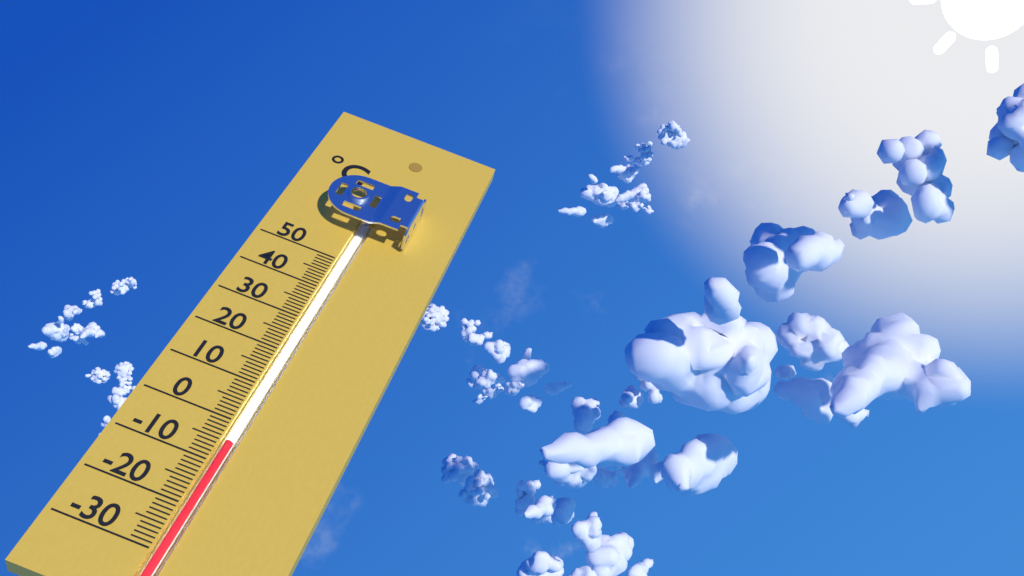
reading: -5 °C
